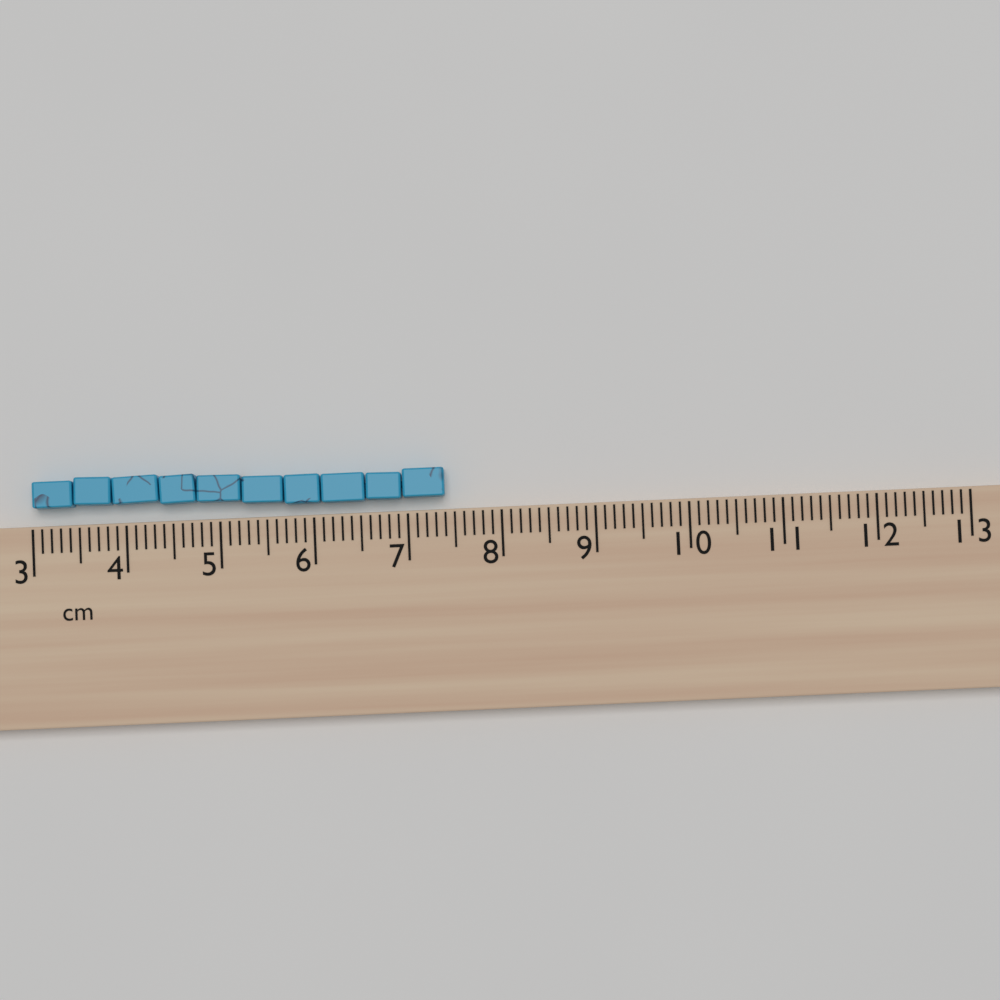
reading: 7.4 cm
